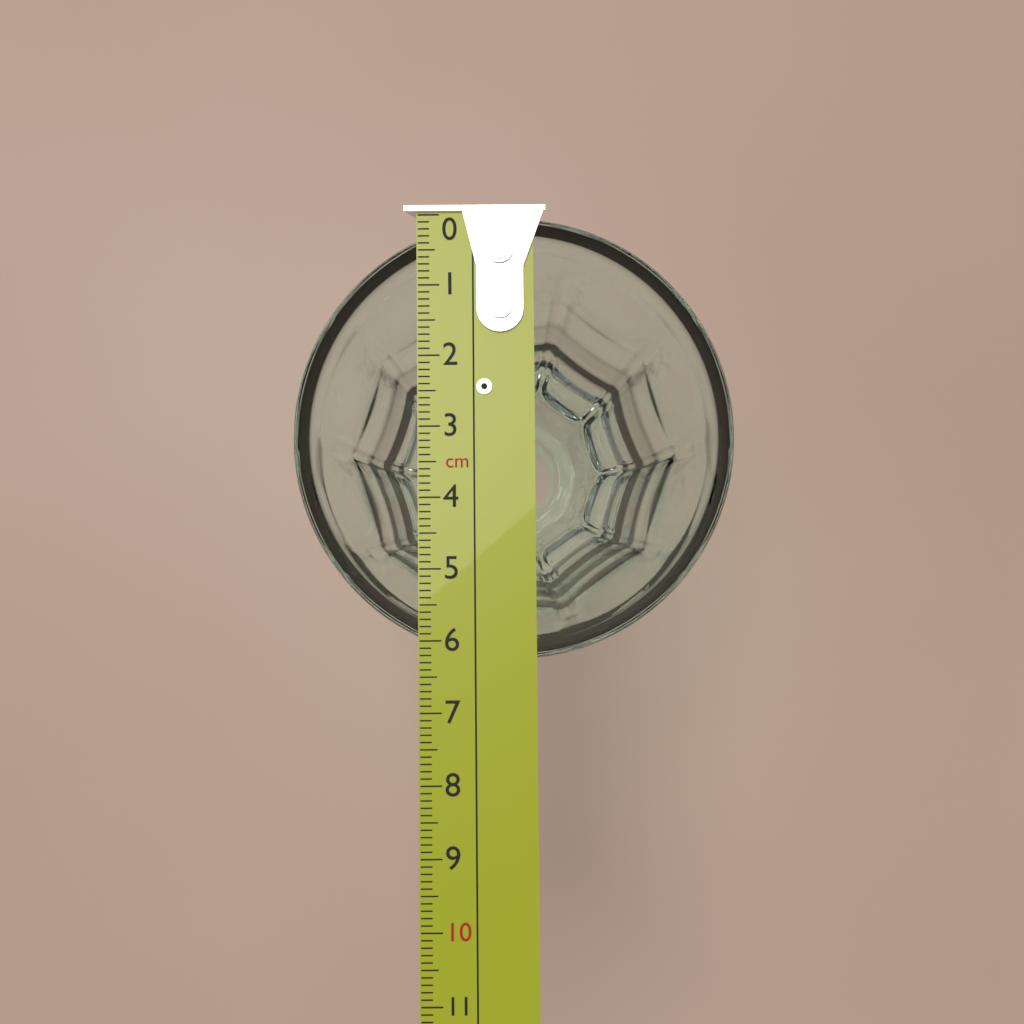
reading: 6.3 cm
